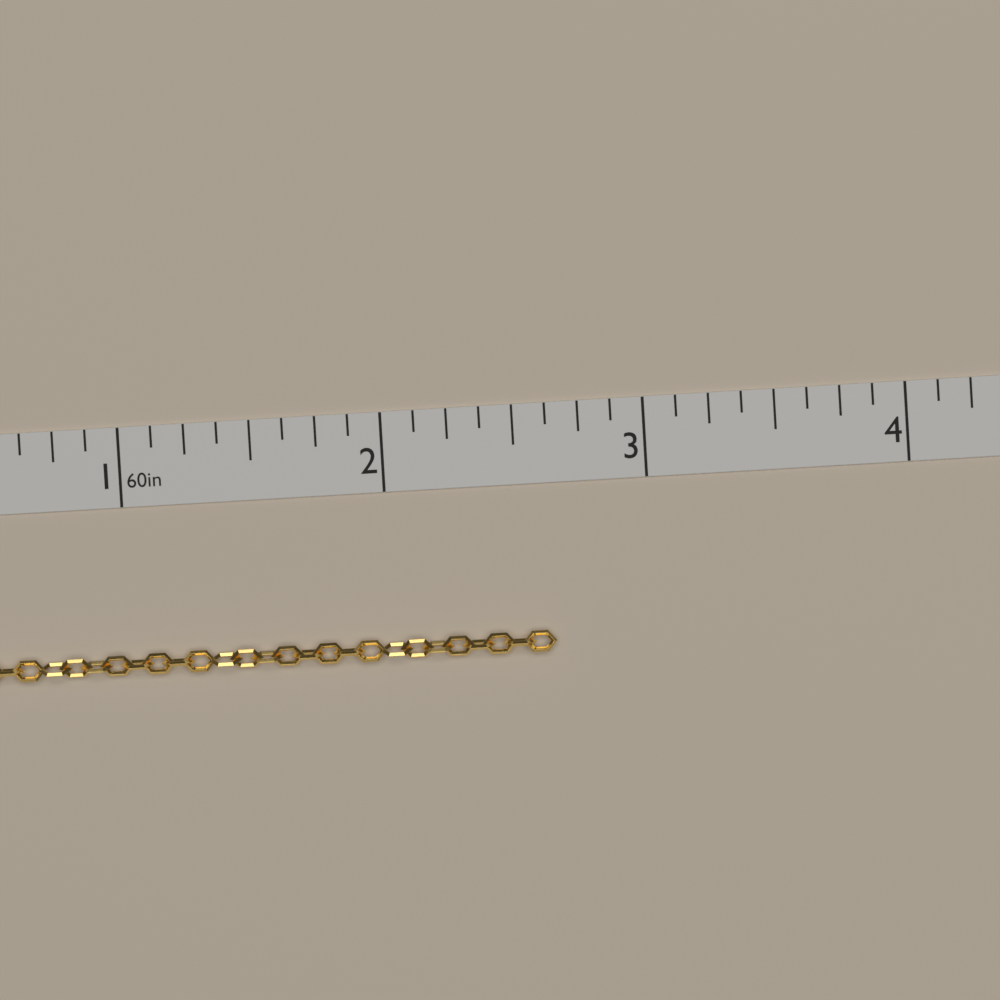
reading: 2.625 in
